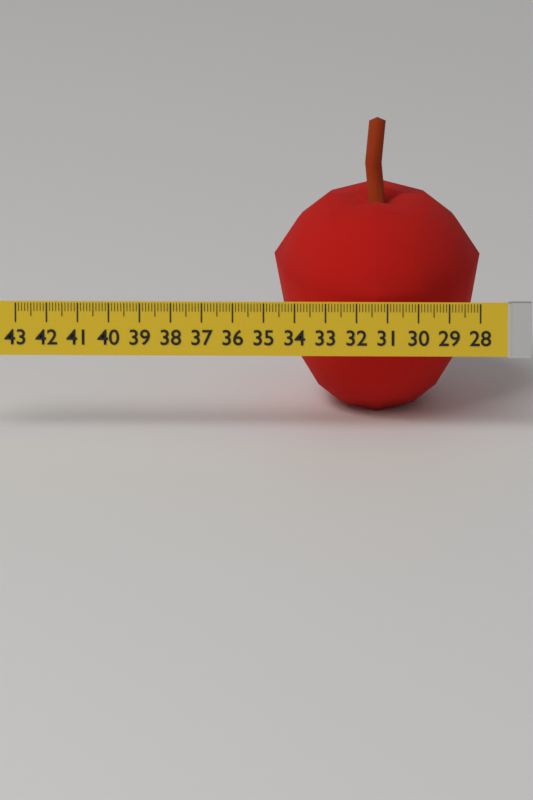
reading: 34.7 (no unit)
